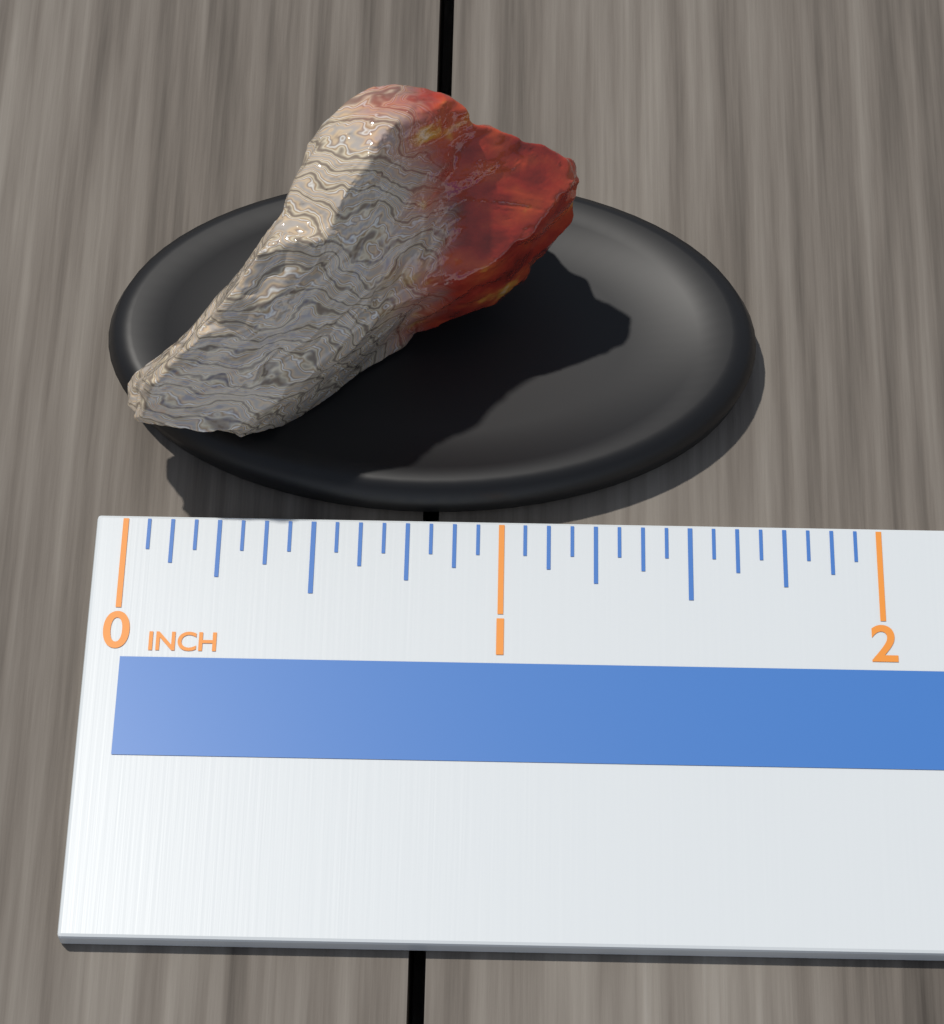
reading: 1.1875 in
